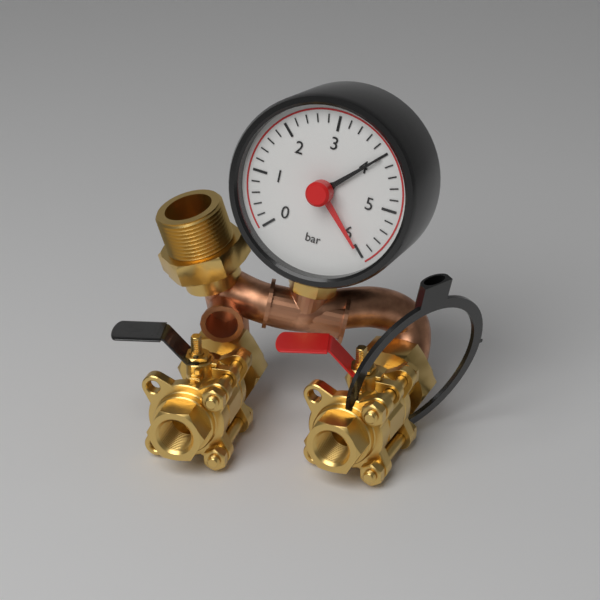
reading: 4.0 bar
